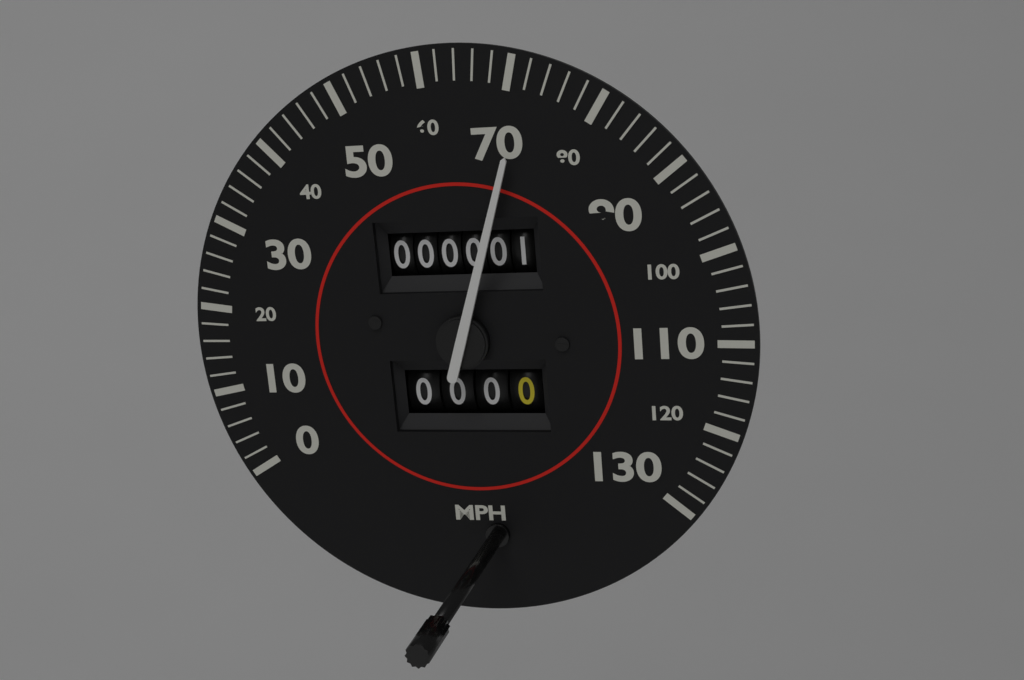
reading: 72 mph
